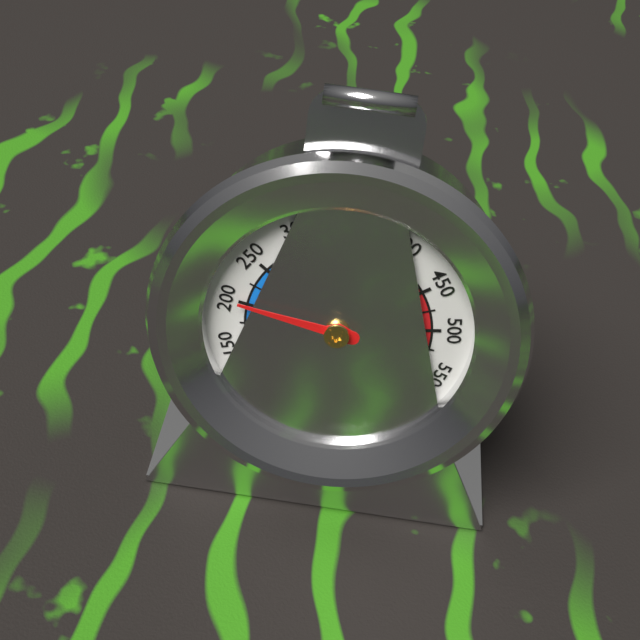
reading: 200 °F
